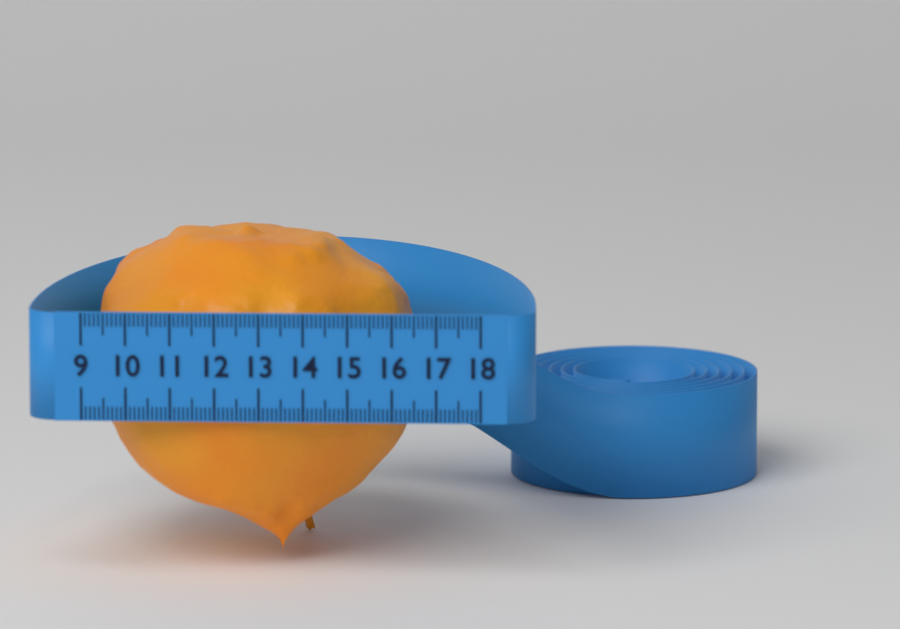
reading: 16.5 (no unit)
